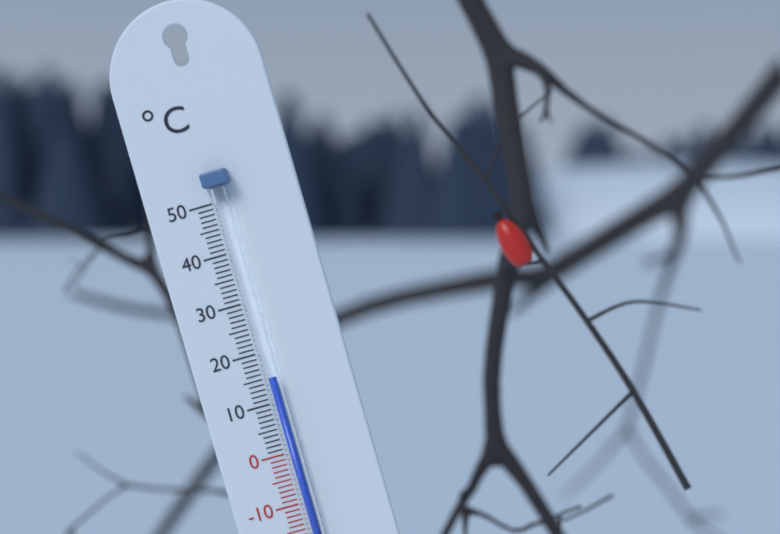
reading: 15 °C
